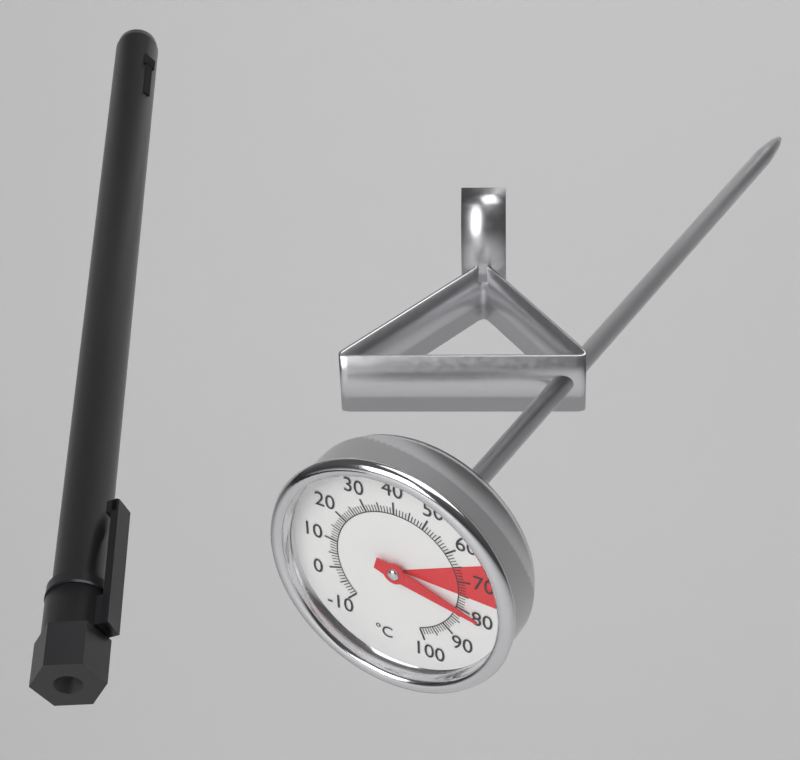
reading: 80 °C
